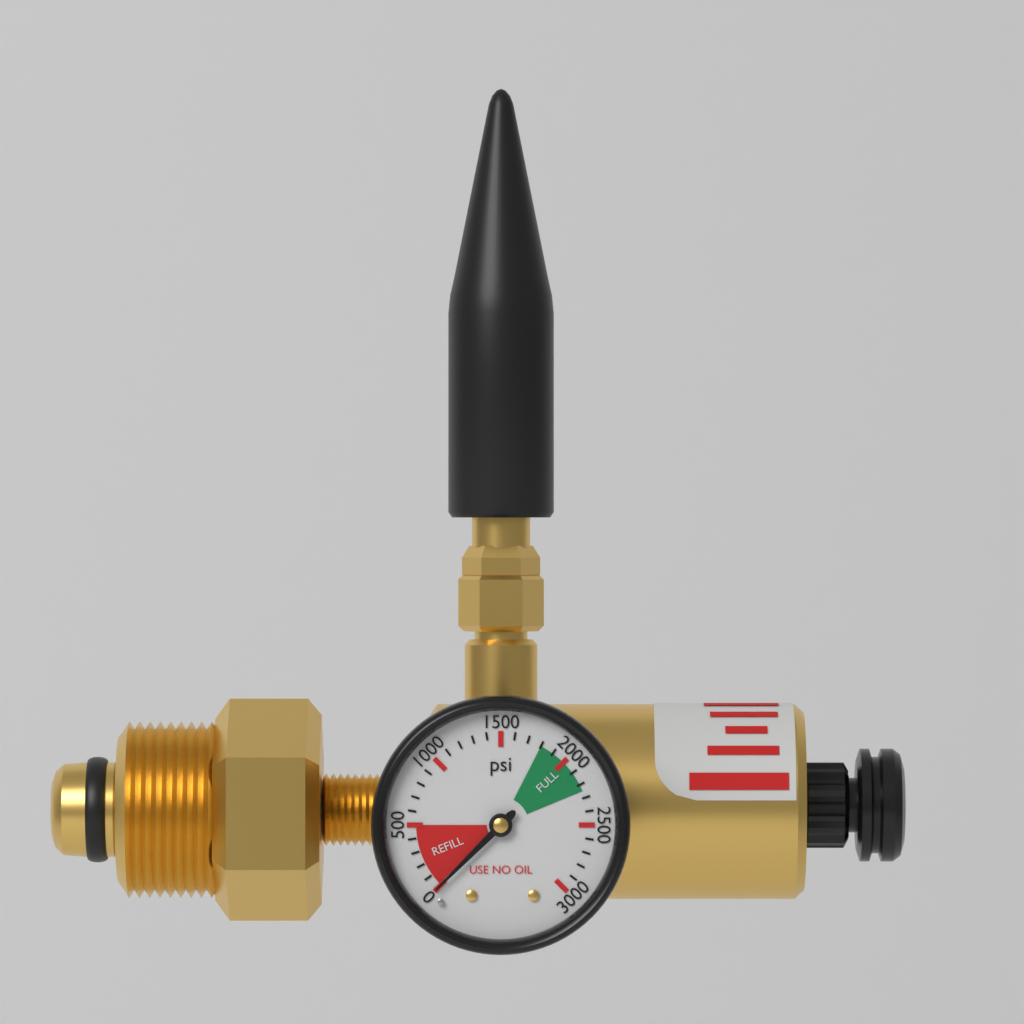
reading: 0 psi
